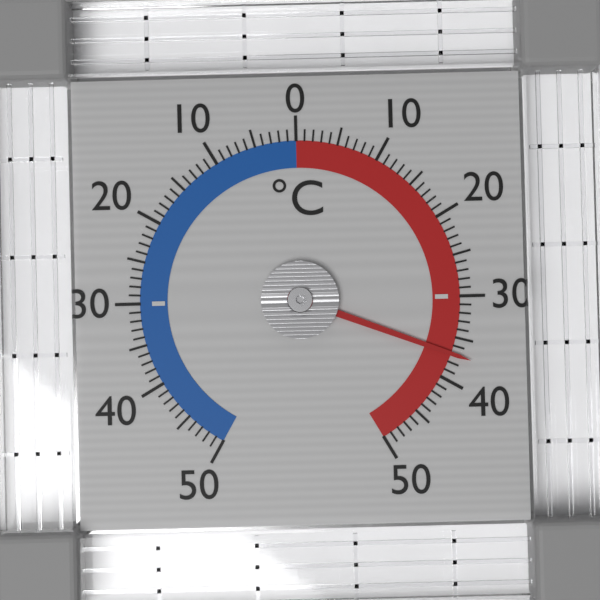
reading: 37 °C
